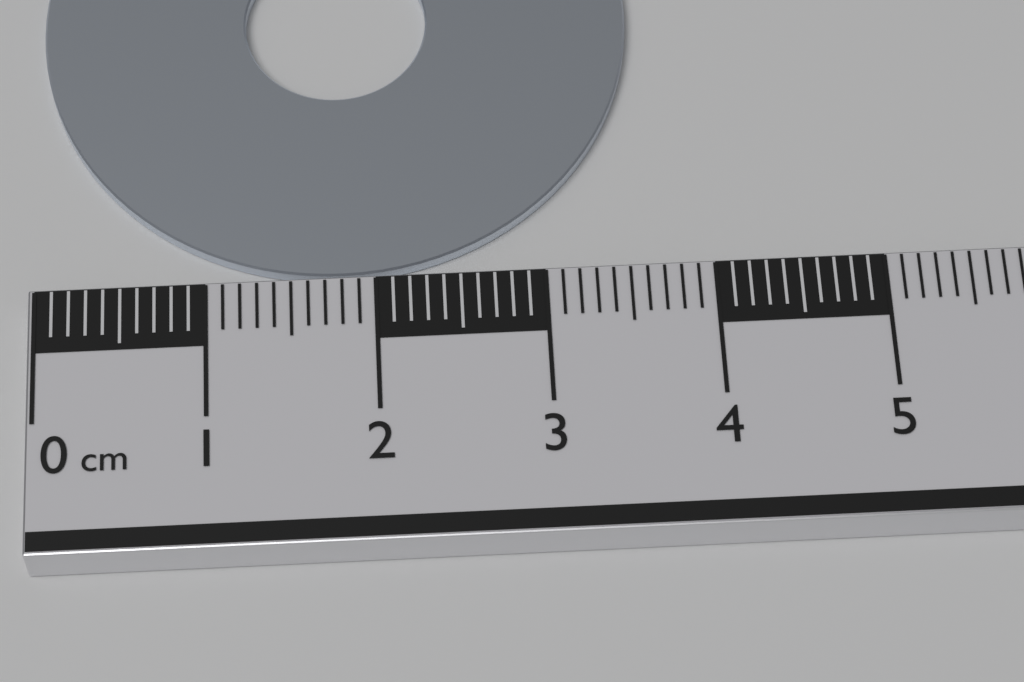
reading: 3.6 cm
